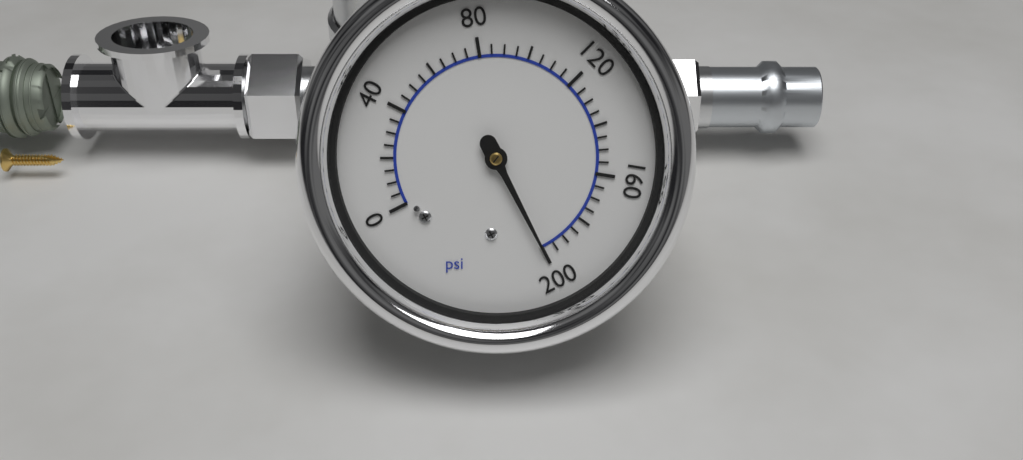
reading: 200 psi
